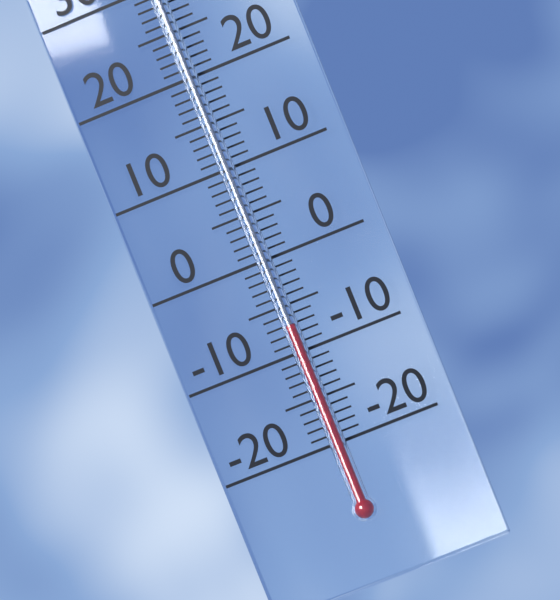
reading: -7 °C
